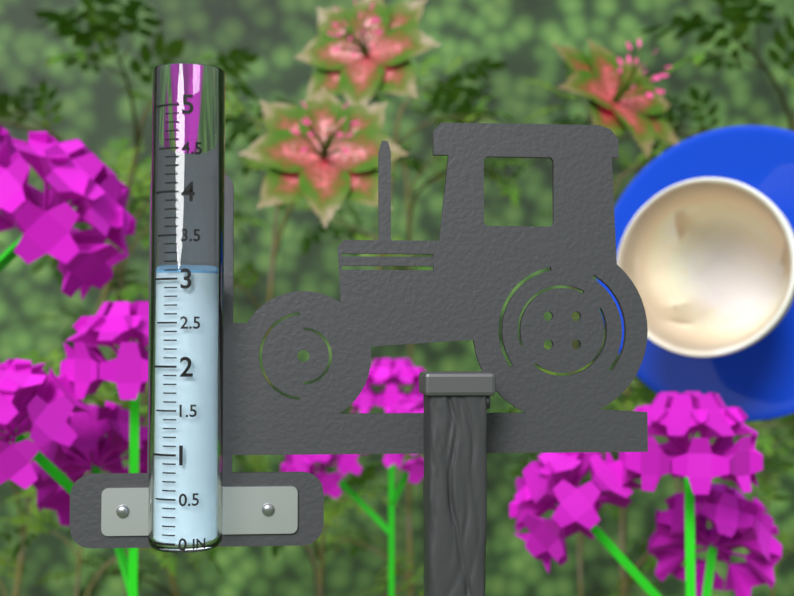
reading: 3.1 in
